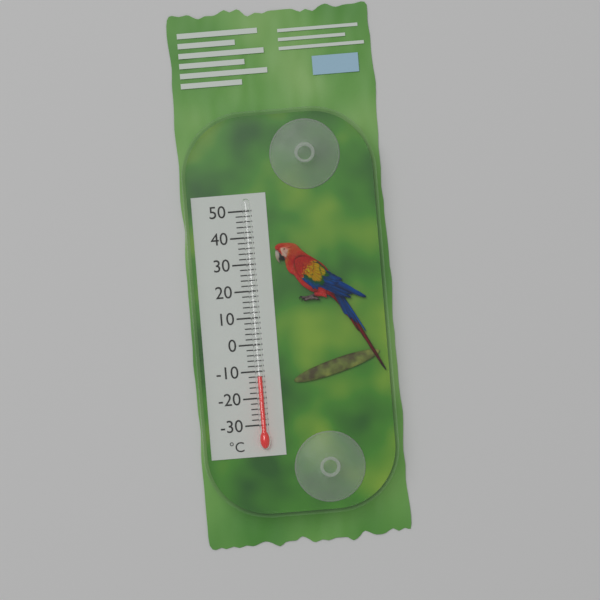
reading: -12 °C
